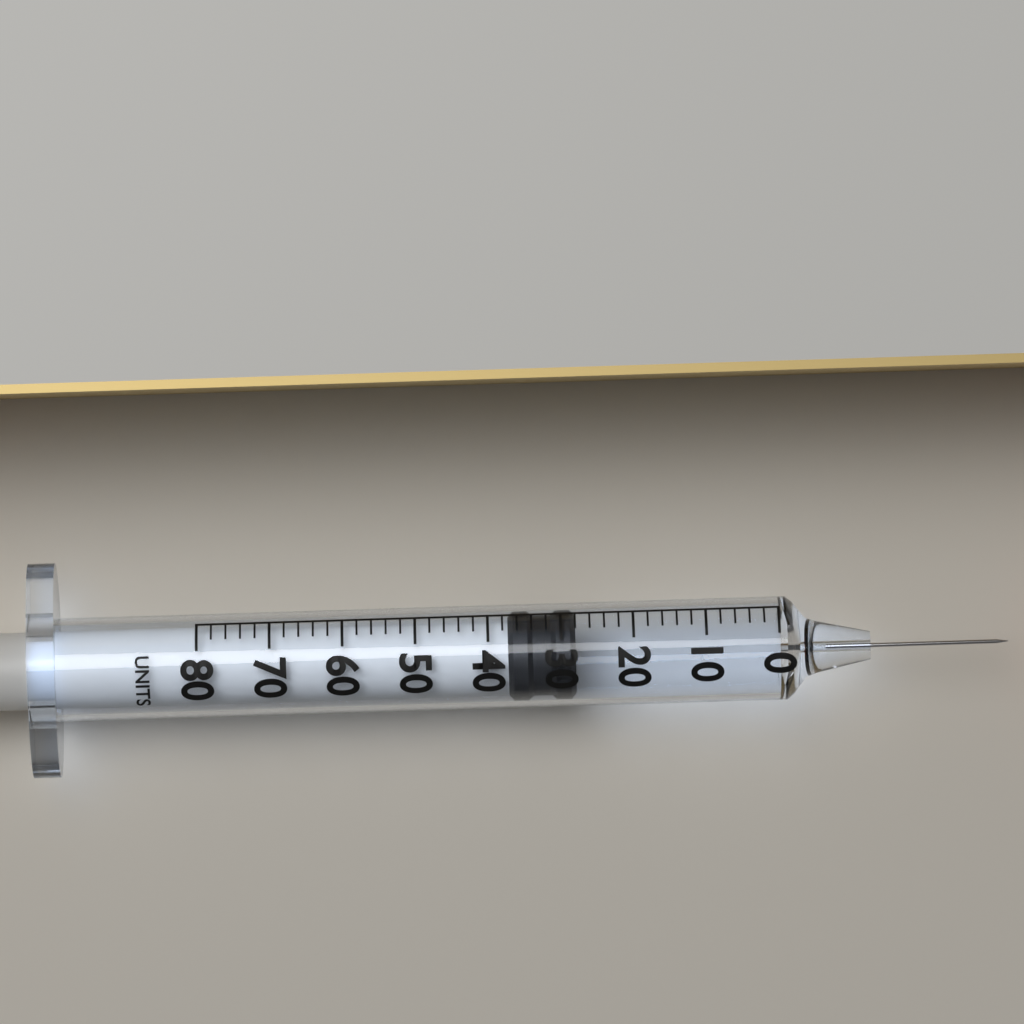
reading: 28 units
